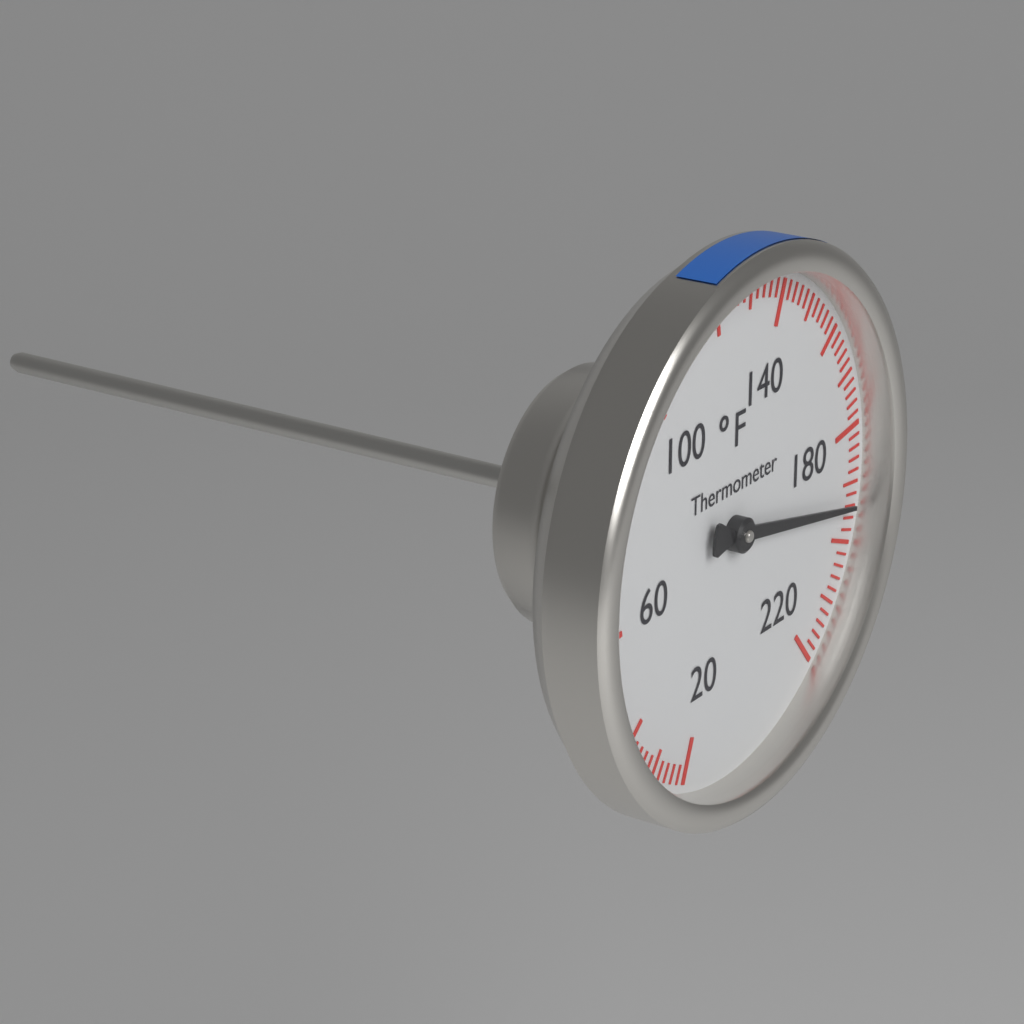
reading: 194 °F
